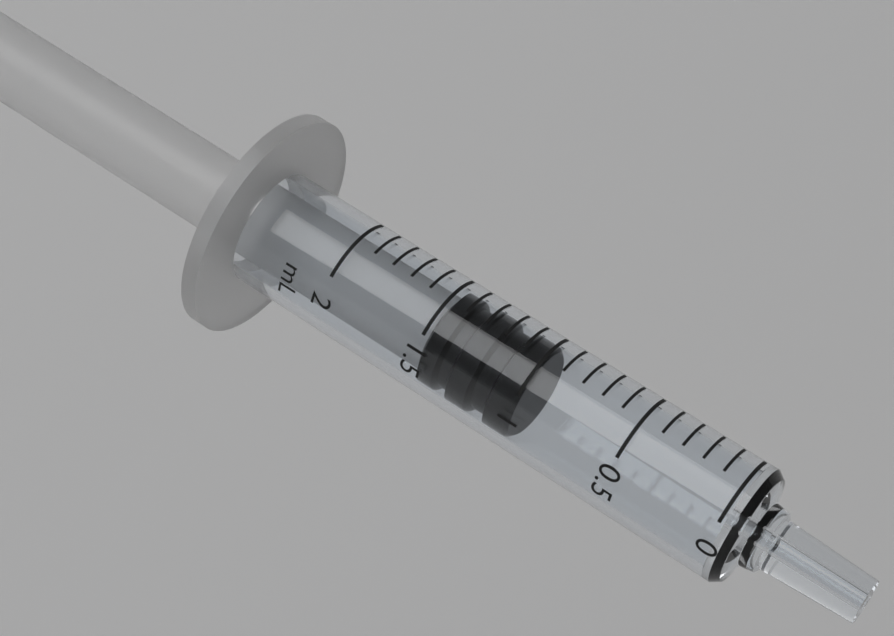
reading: 1.0 mL
